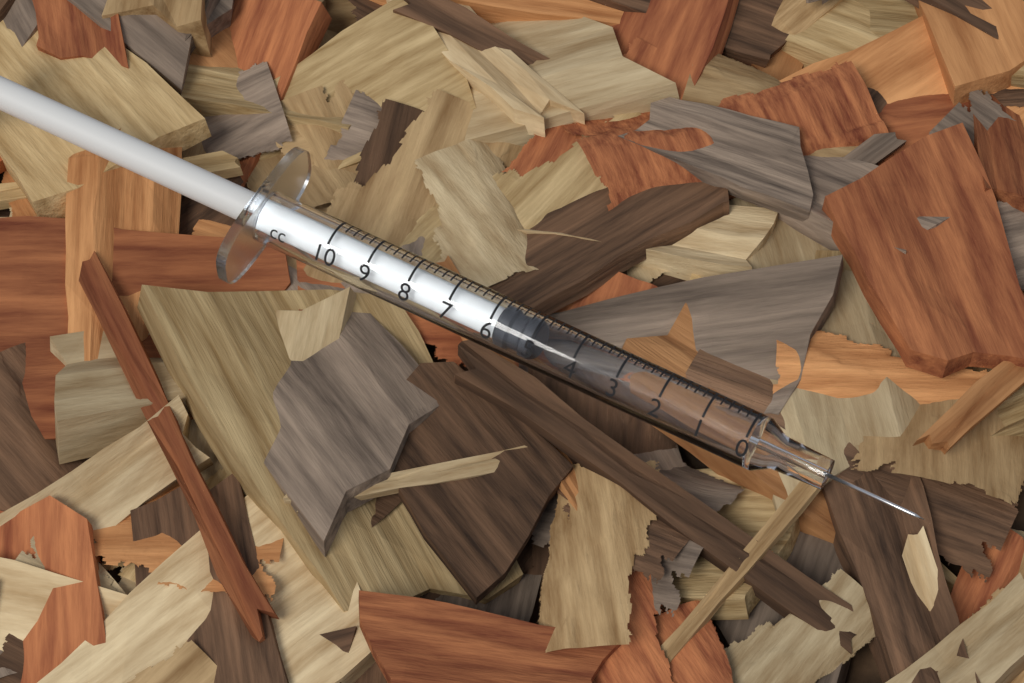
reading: 5.0 cc
